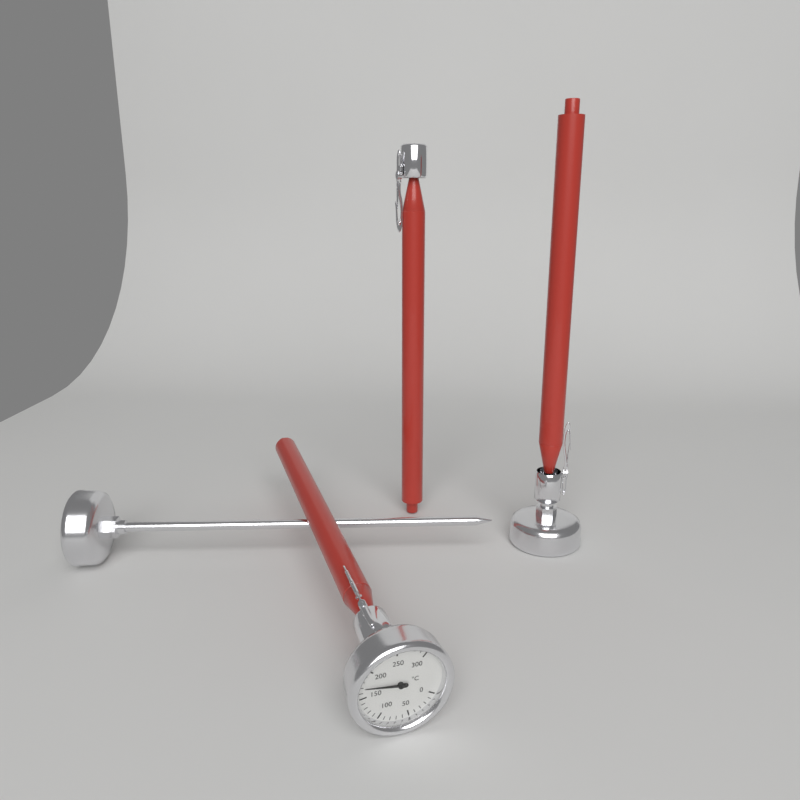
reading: 170 °C
